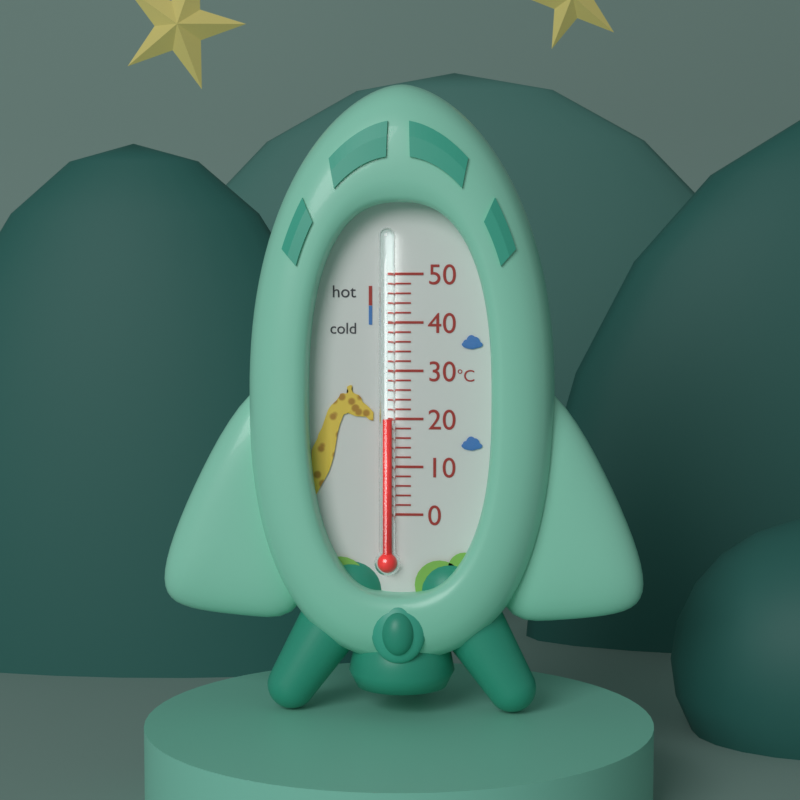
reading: 20 °C
